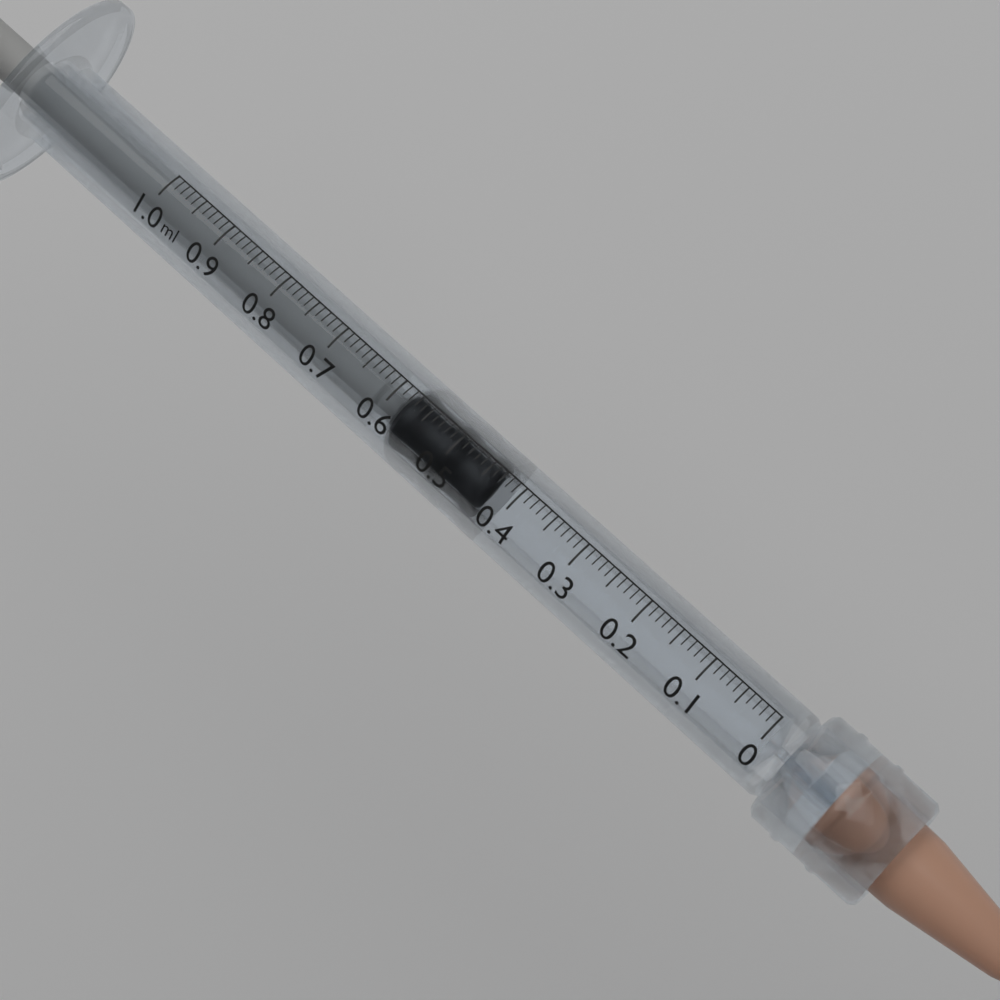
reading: 0.43 ml
